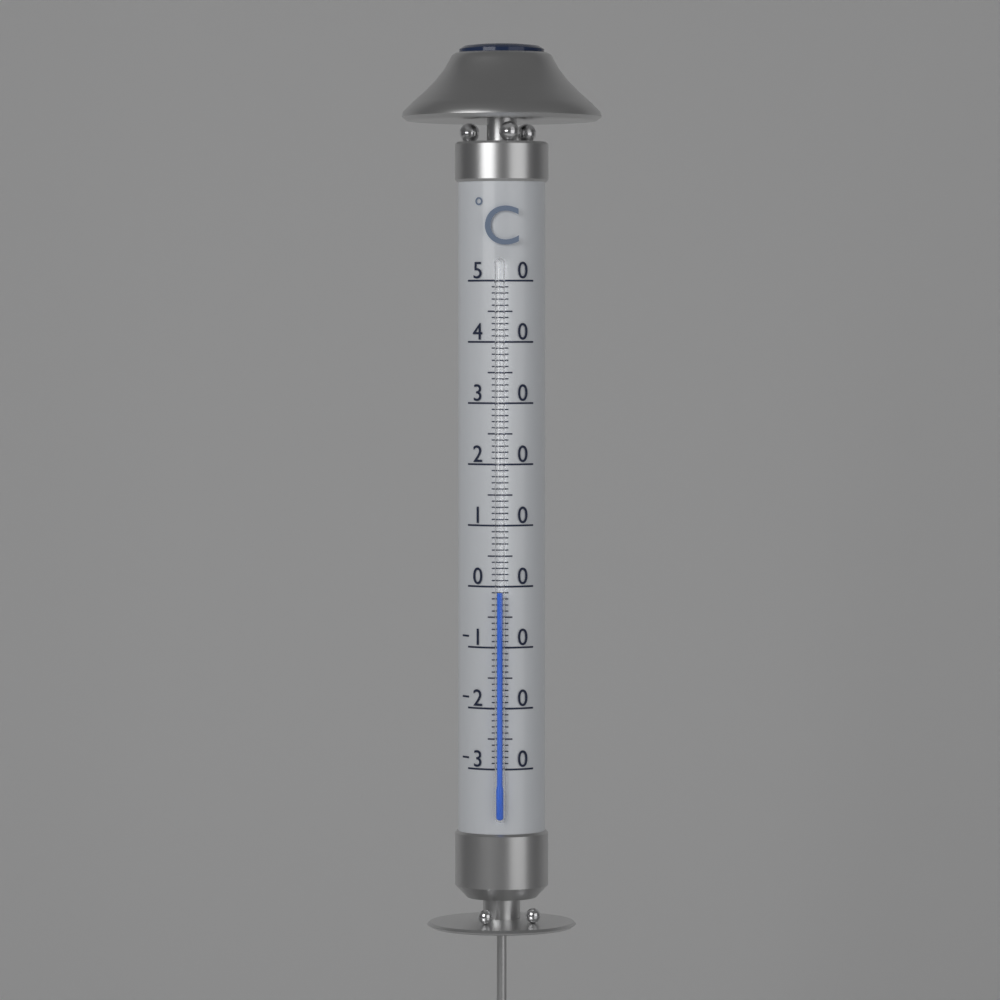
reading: -1 °C
